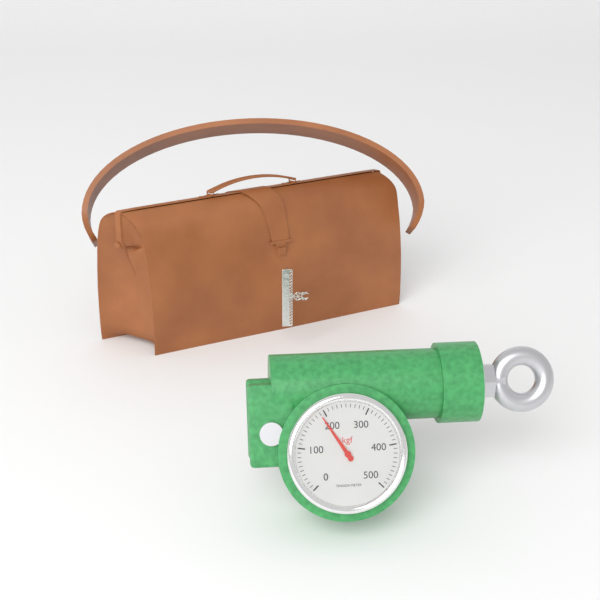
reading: 190 kgf
